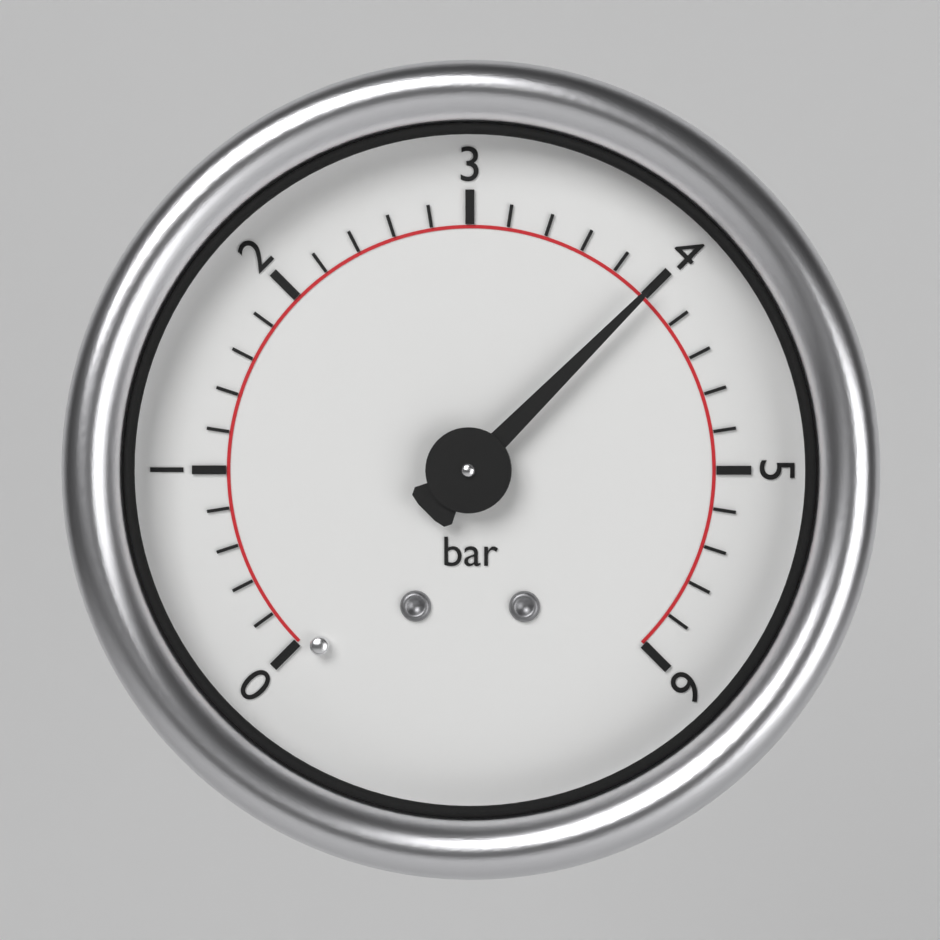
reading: 4.0 bar
